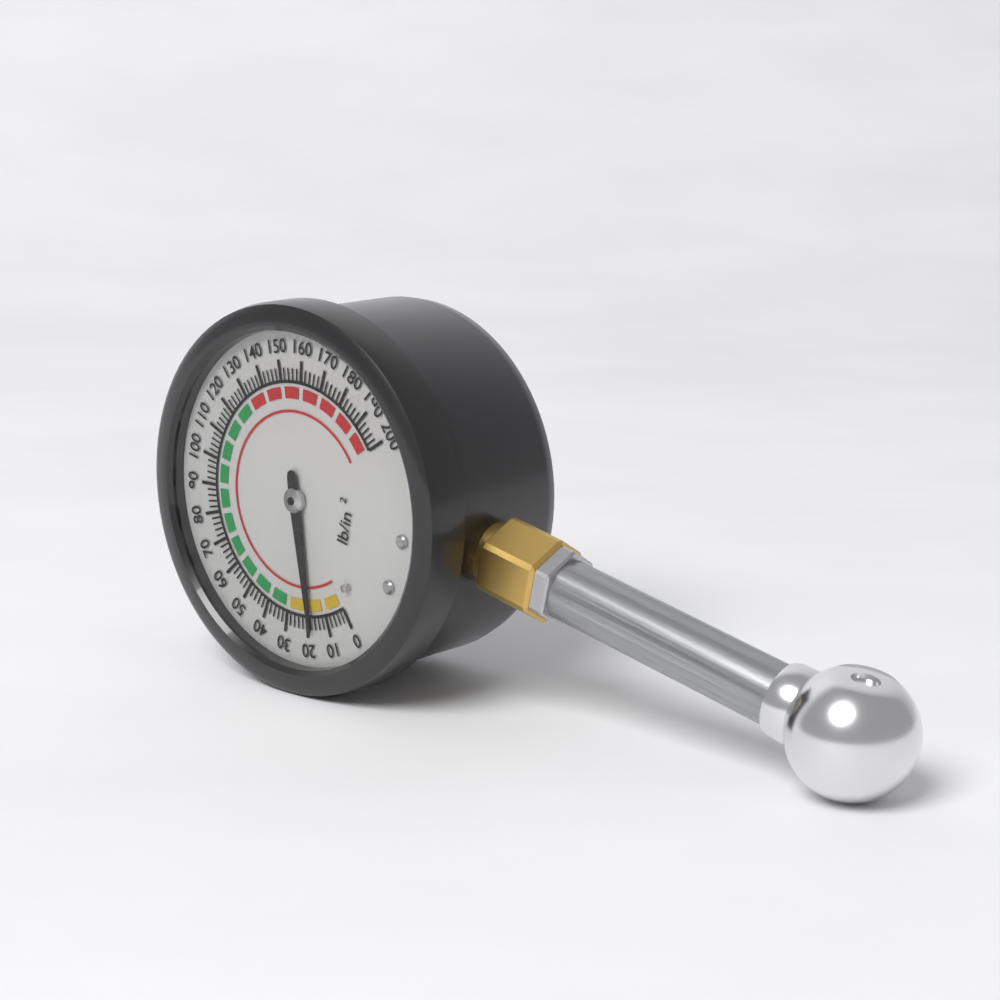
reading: 18 psi
